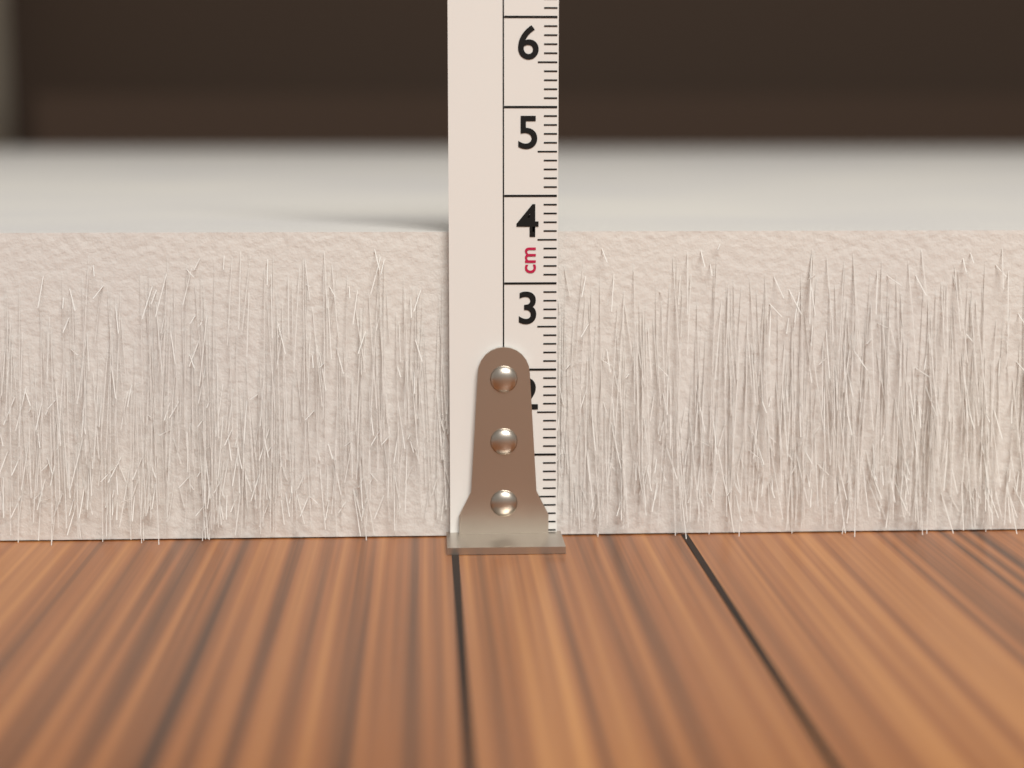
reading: 3.6 cm
